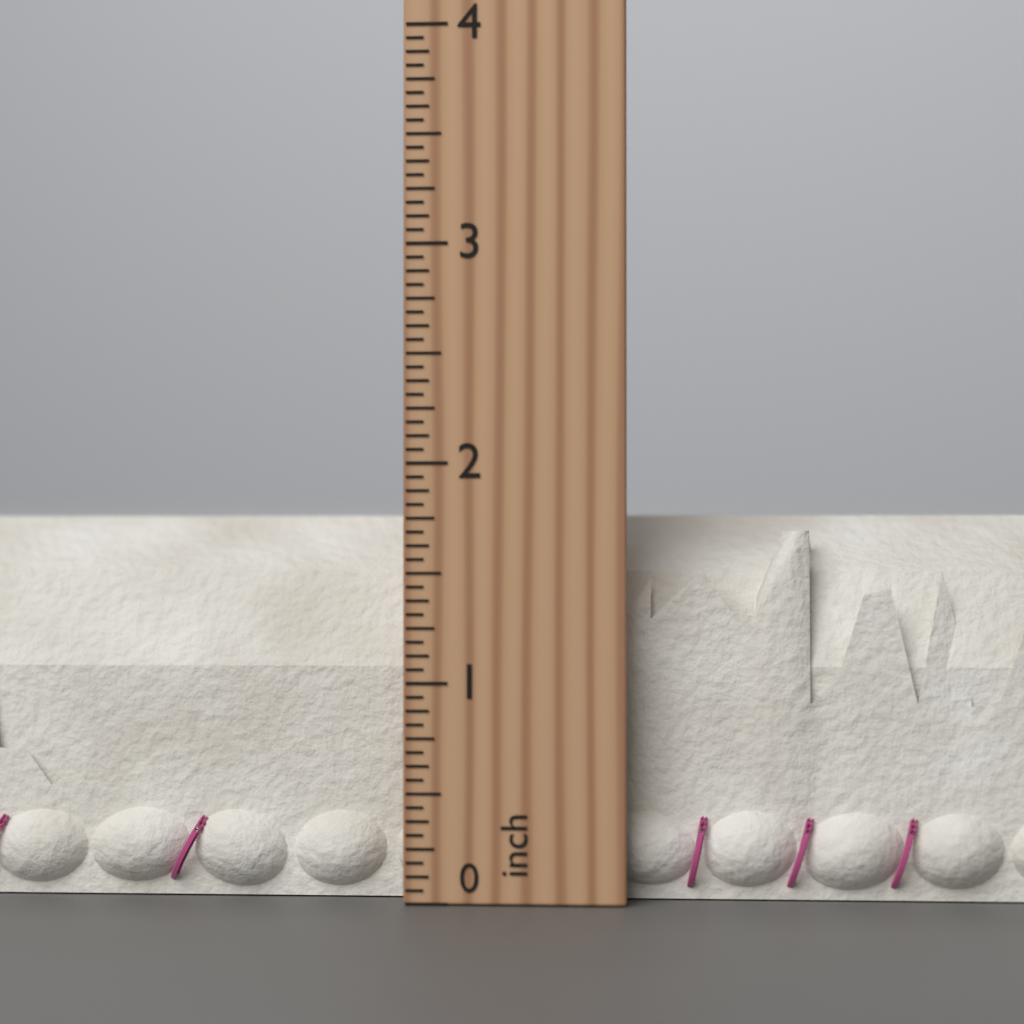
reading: 1.8125 inch
